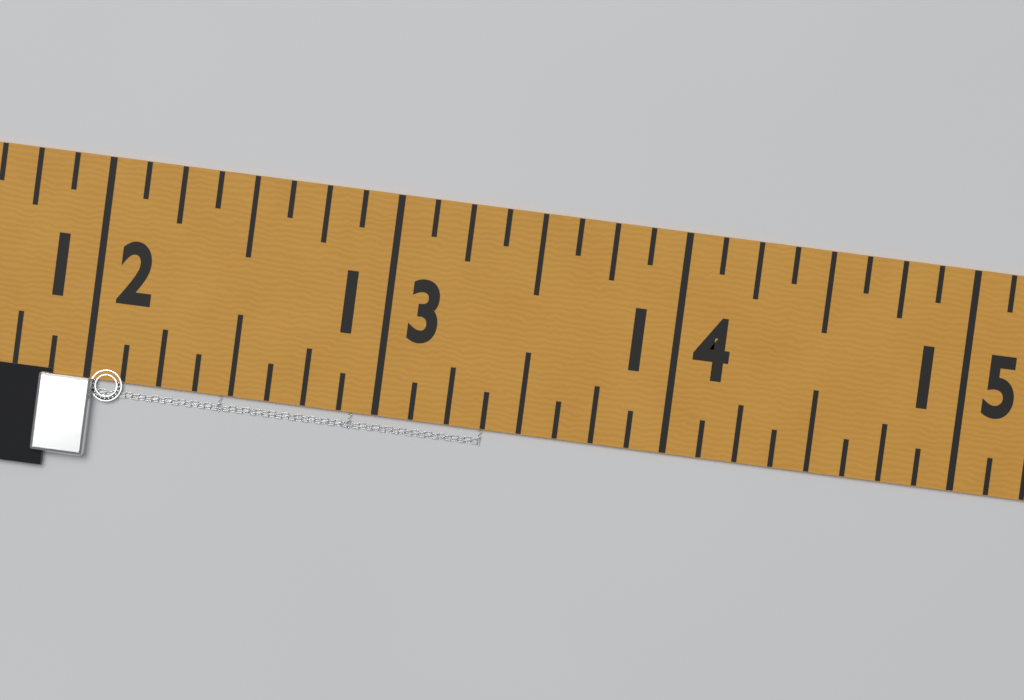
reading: 13.375 in
